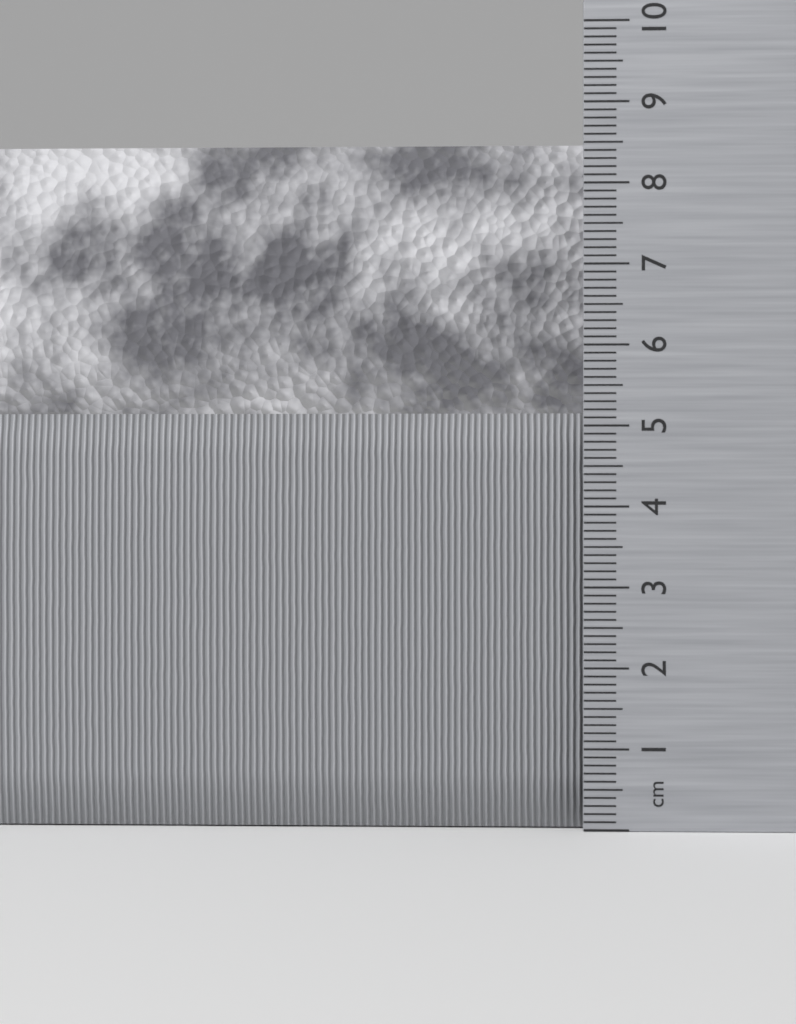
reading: 8.6 cm
